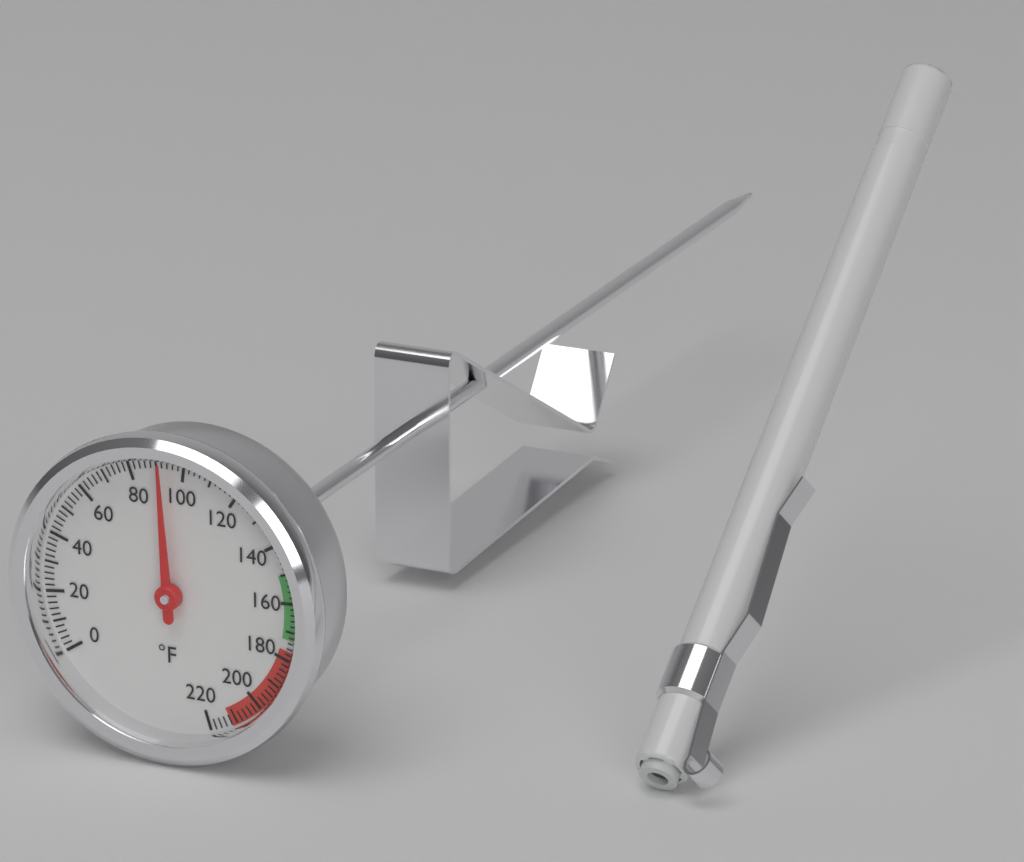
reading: 92 °F
